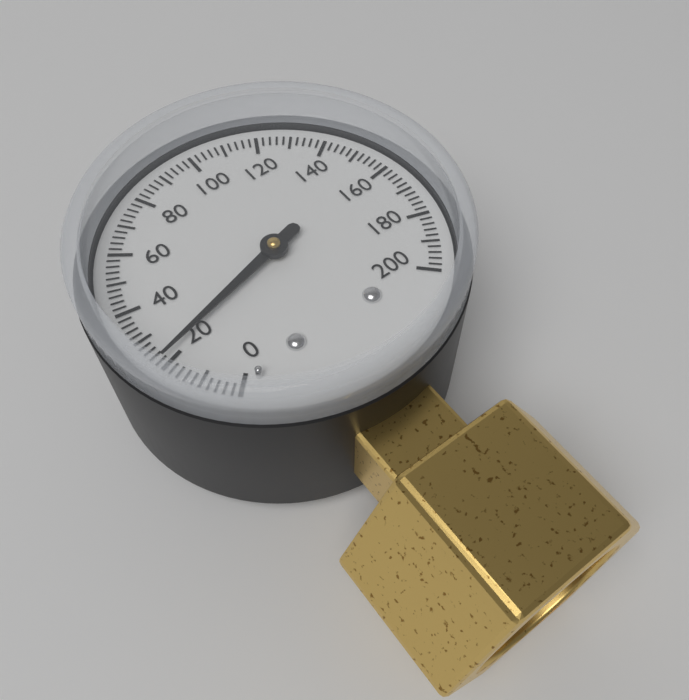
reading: 22 (no unit)
